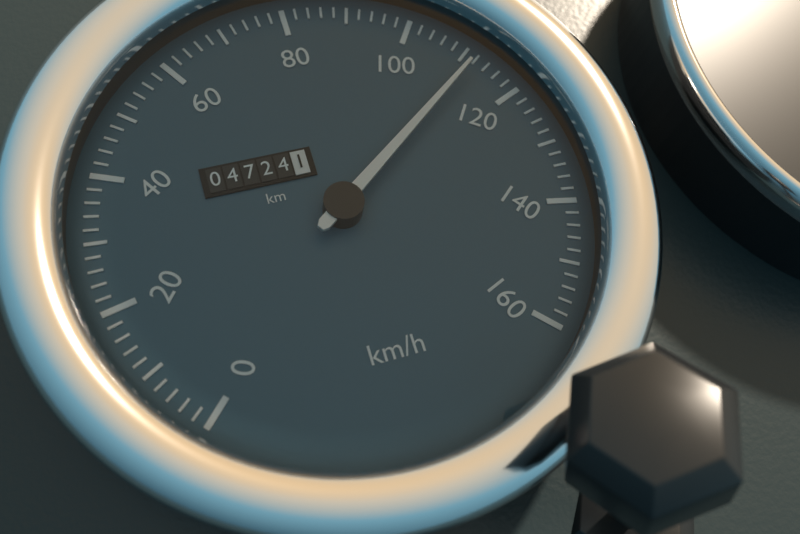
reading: 112 km/h
